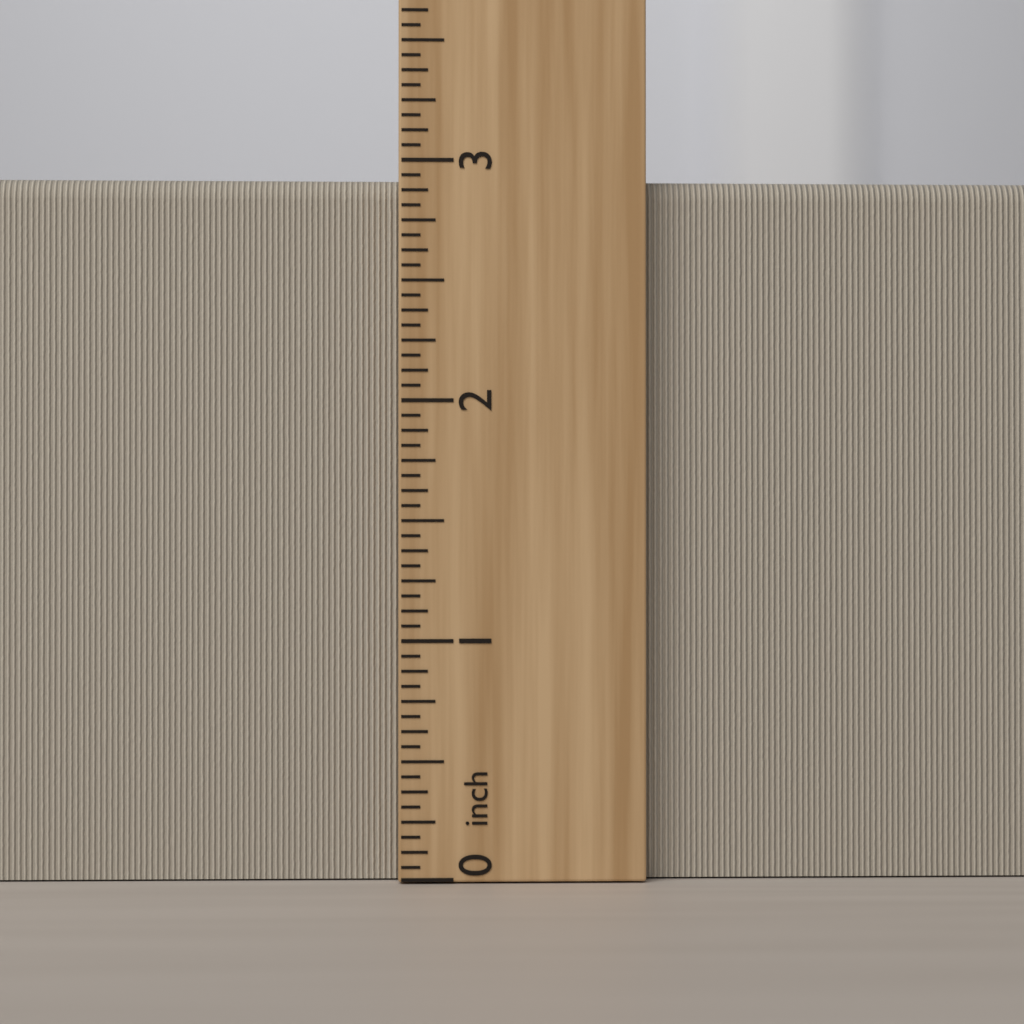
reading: 2.9375 inch
